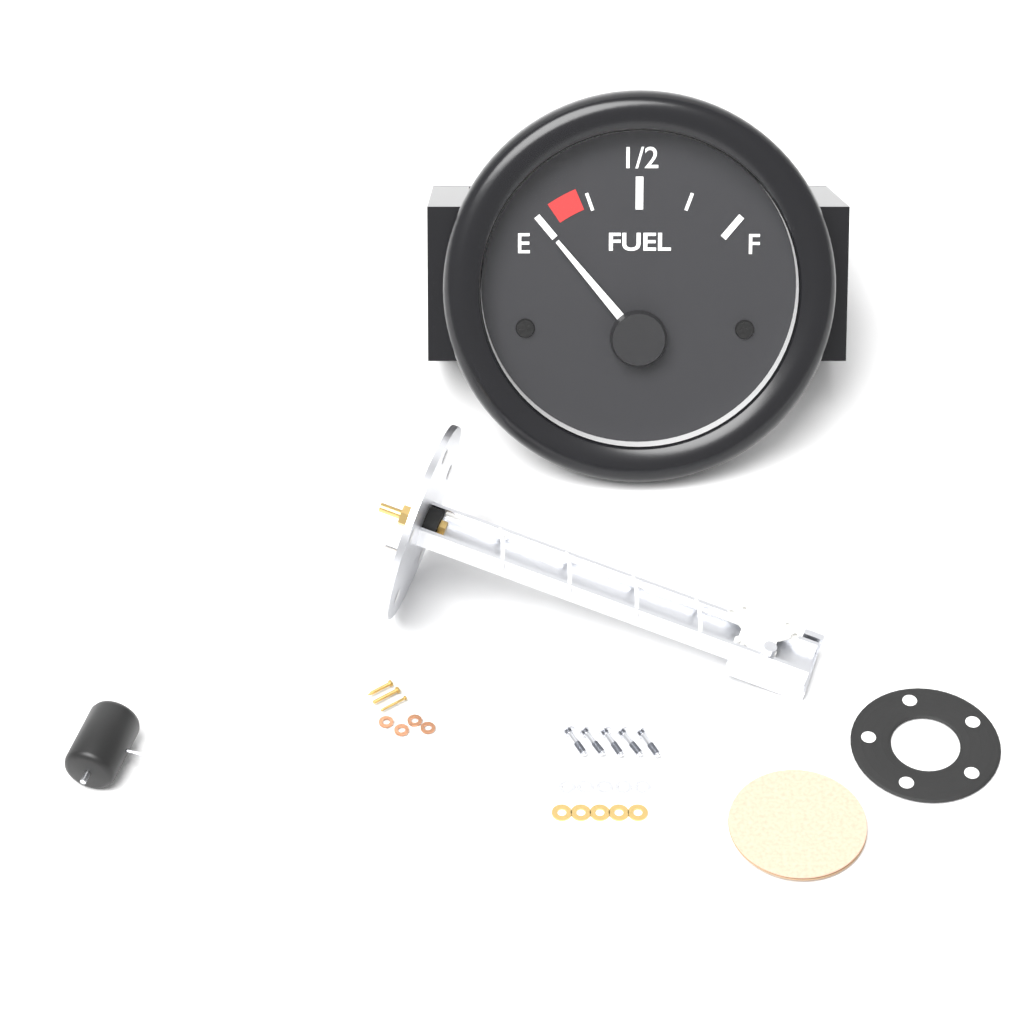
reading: 0.00 (no unit)
